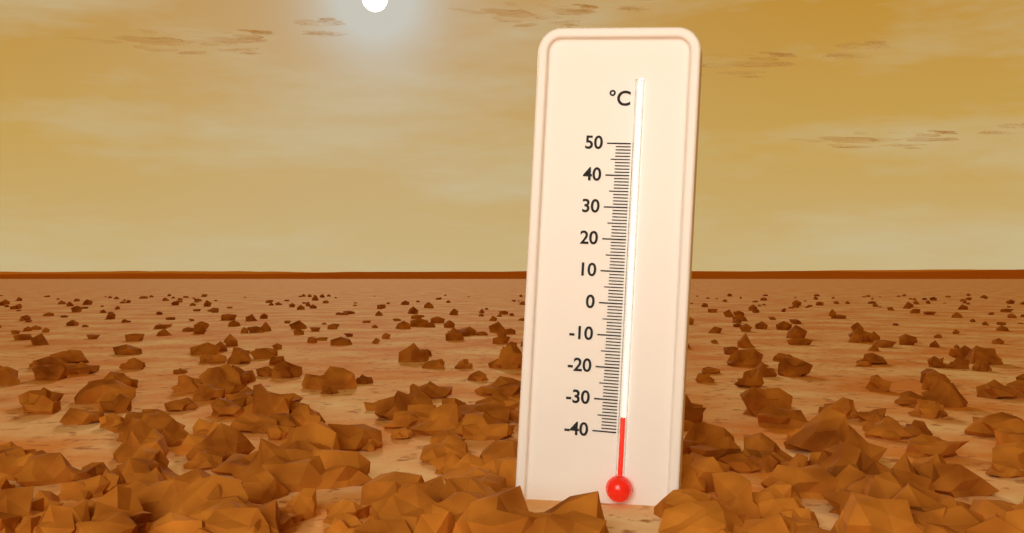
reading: -35 °C
